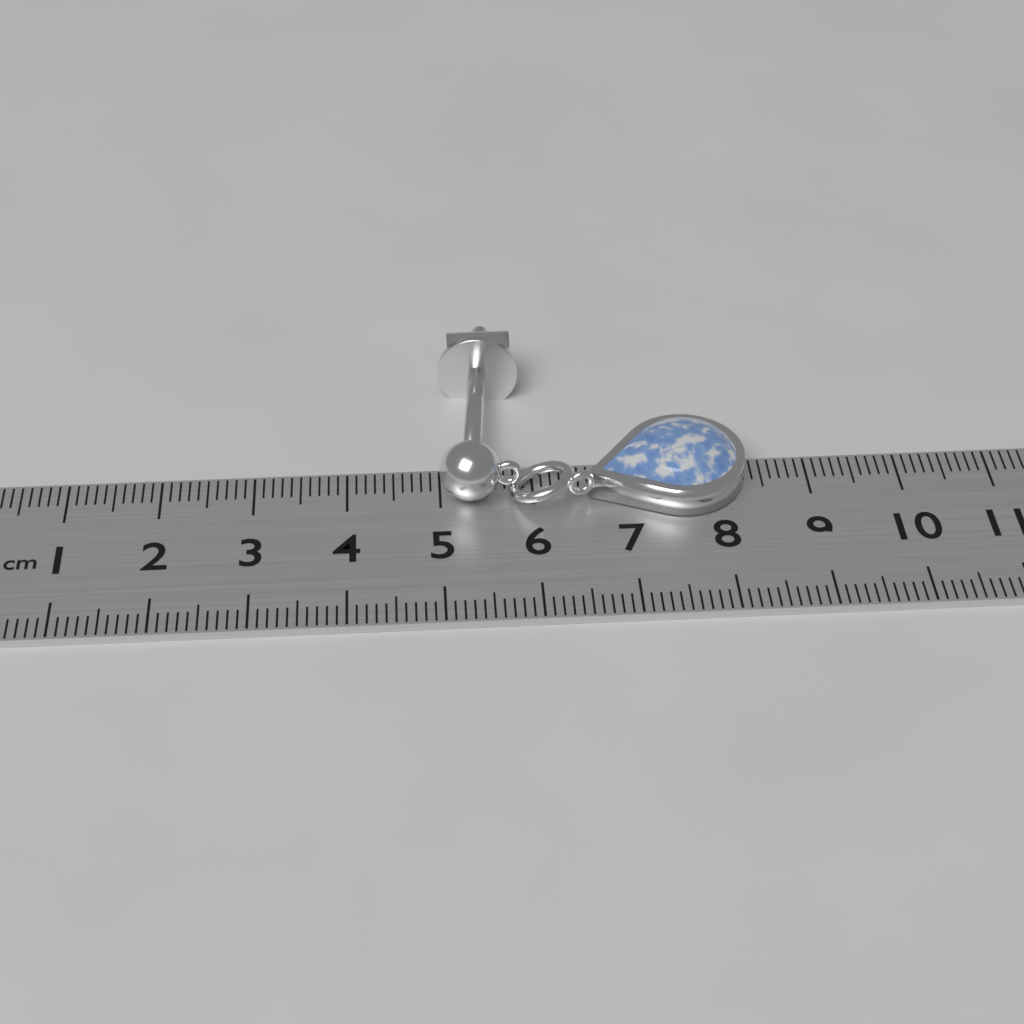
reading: 8.3 cm
